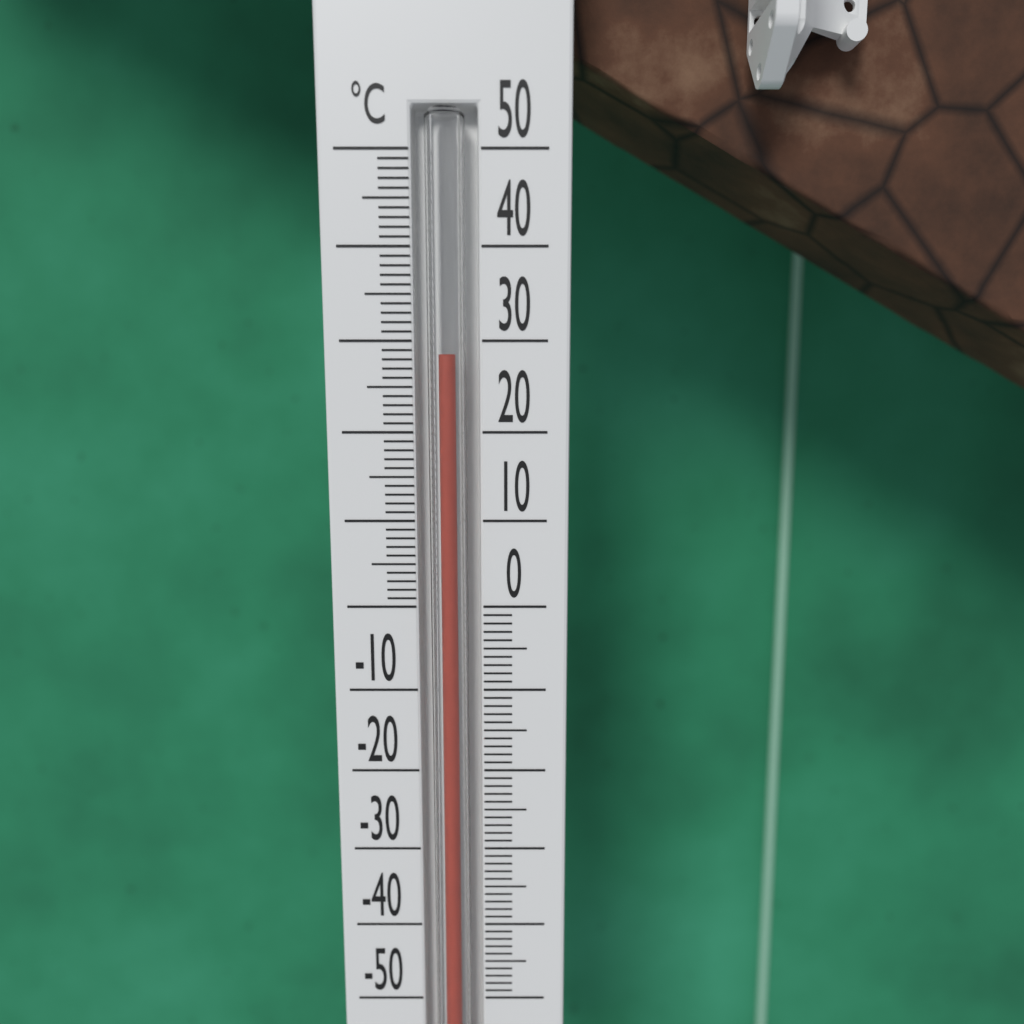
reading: 28.5 °C
